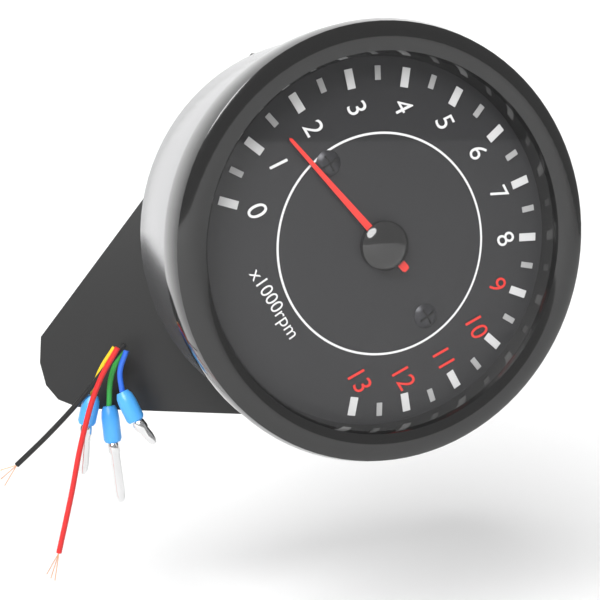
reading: 1.5 x1000rpm
